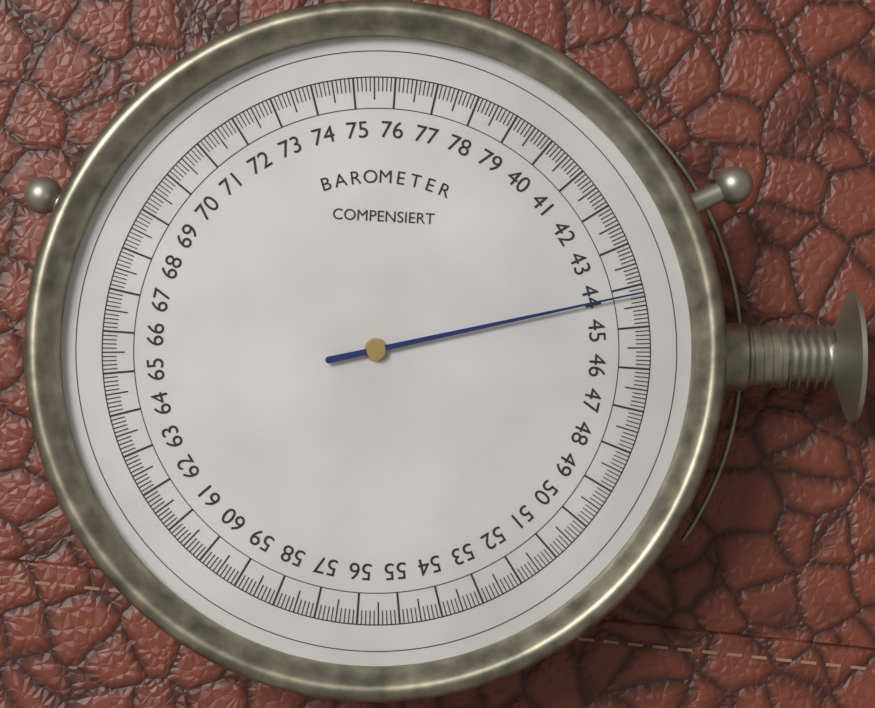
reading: 44.2 (no unit)
